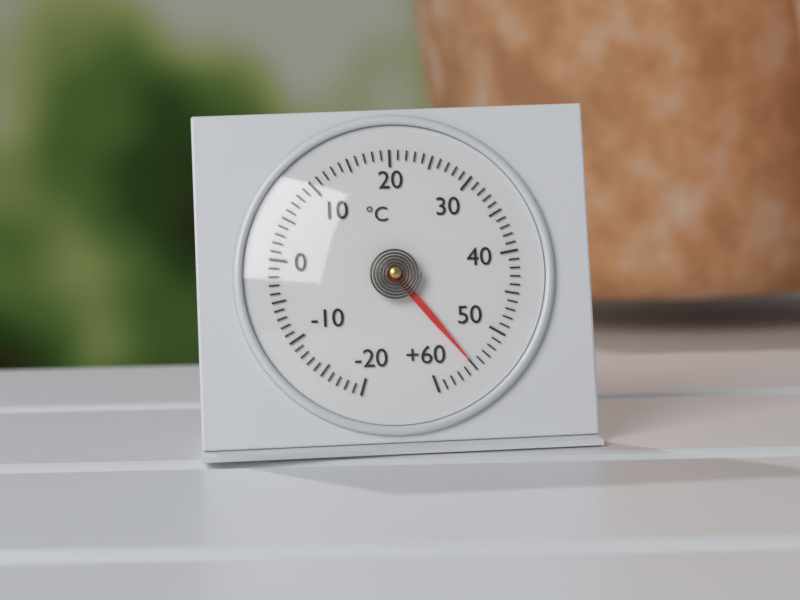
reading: 55 °C
